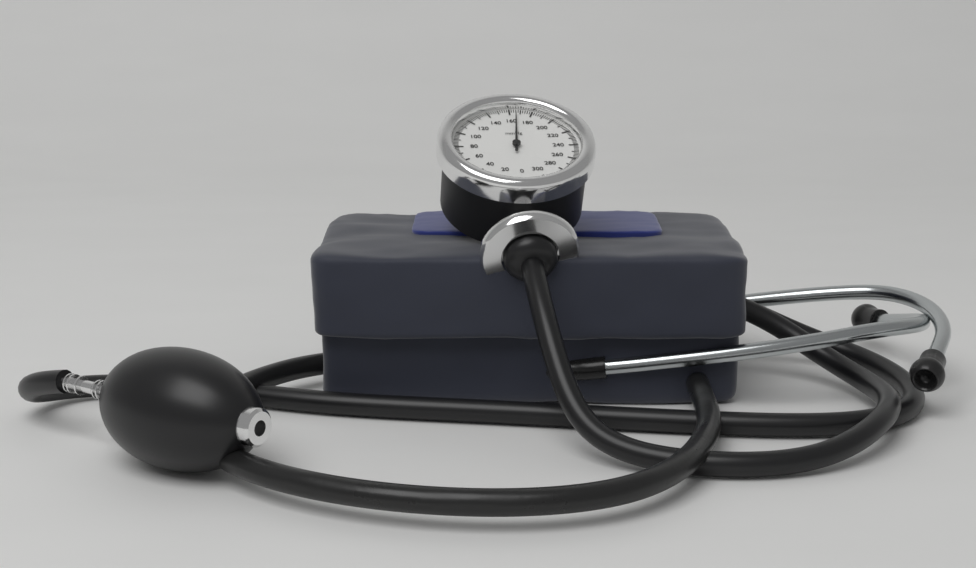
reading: 166 mmHg
